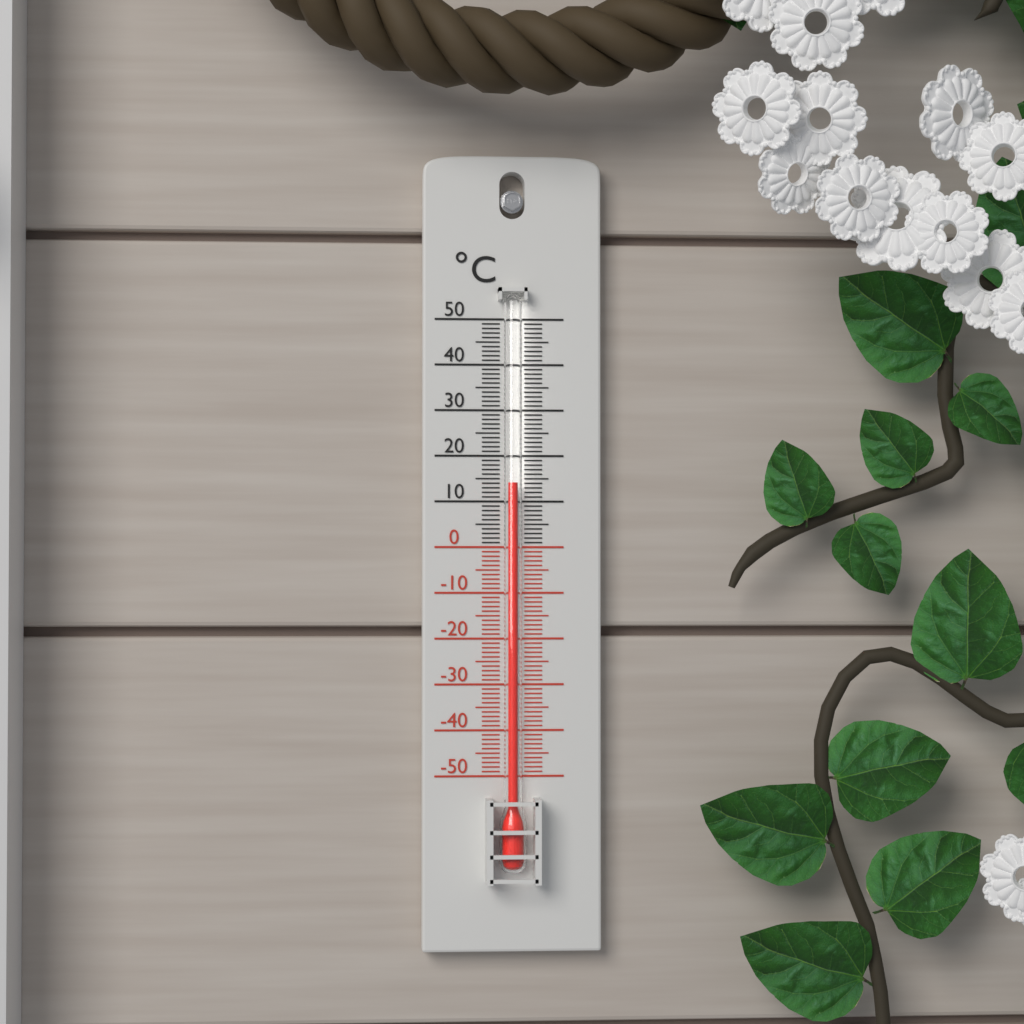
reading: 14 °C
